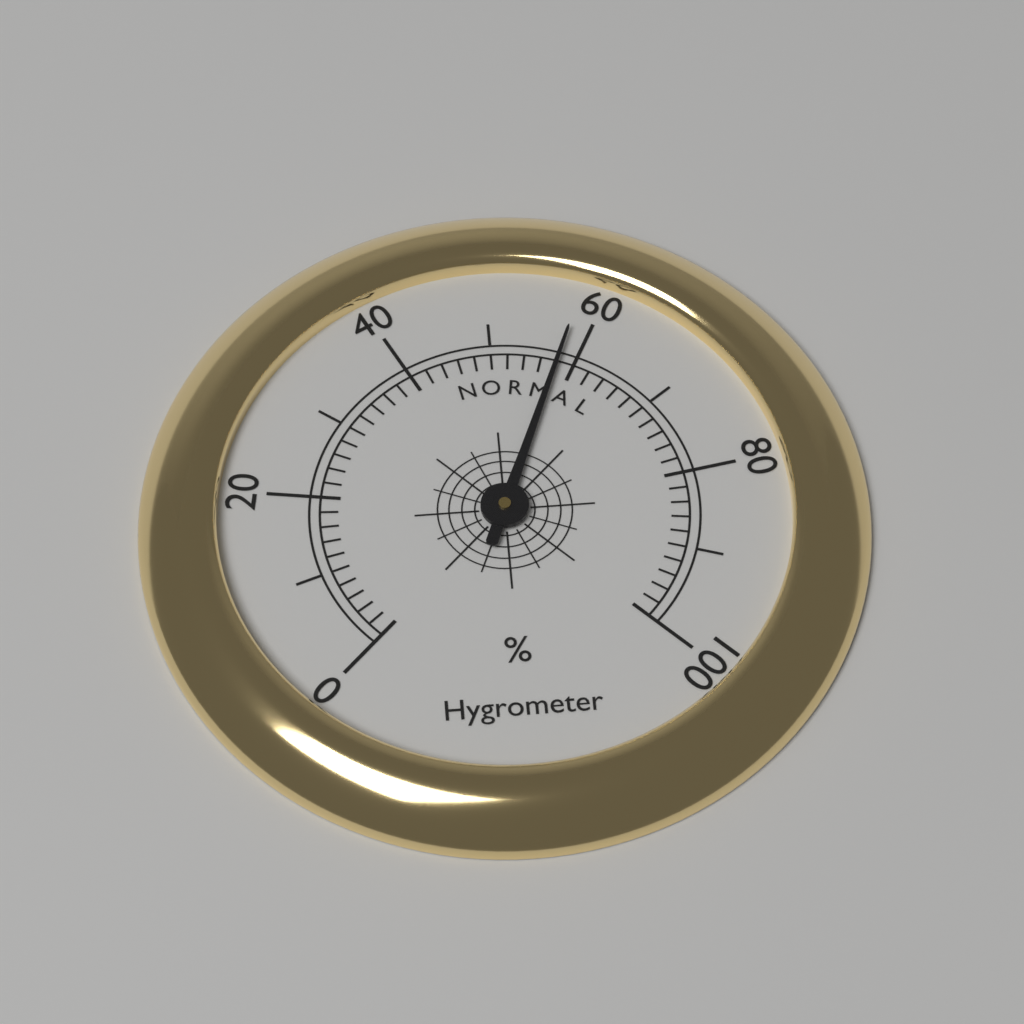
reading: 58 %
